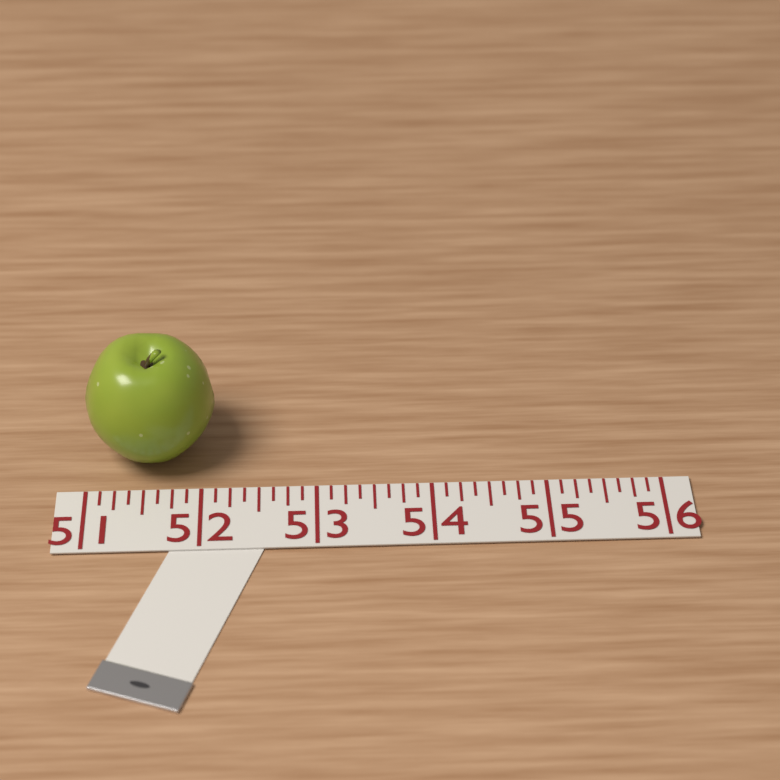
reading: 52.125 (no unit)
